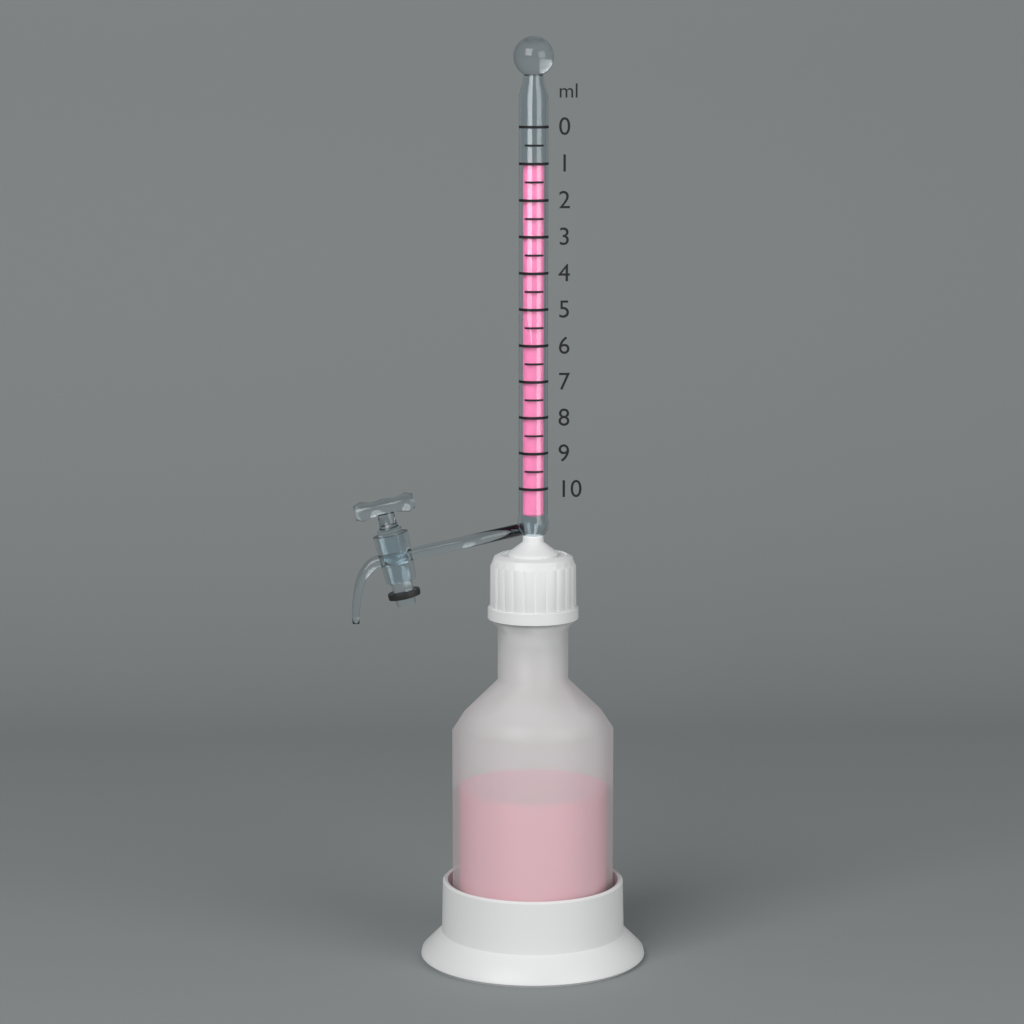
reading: 1.0 ml
